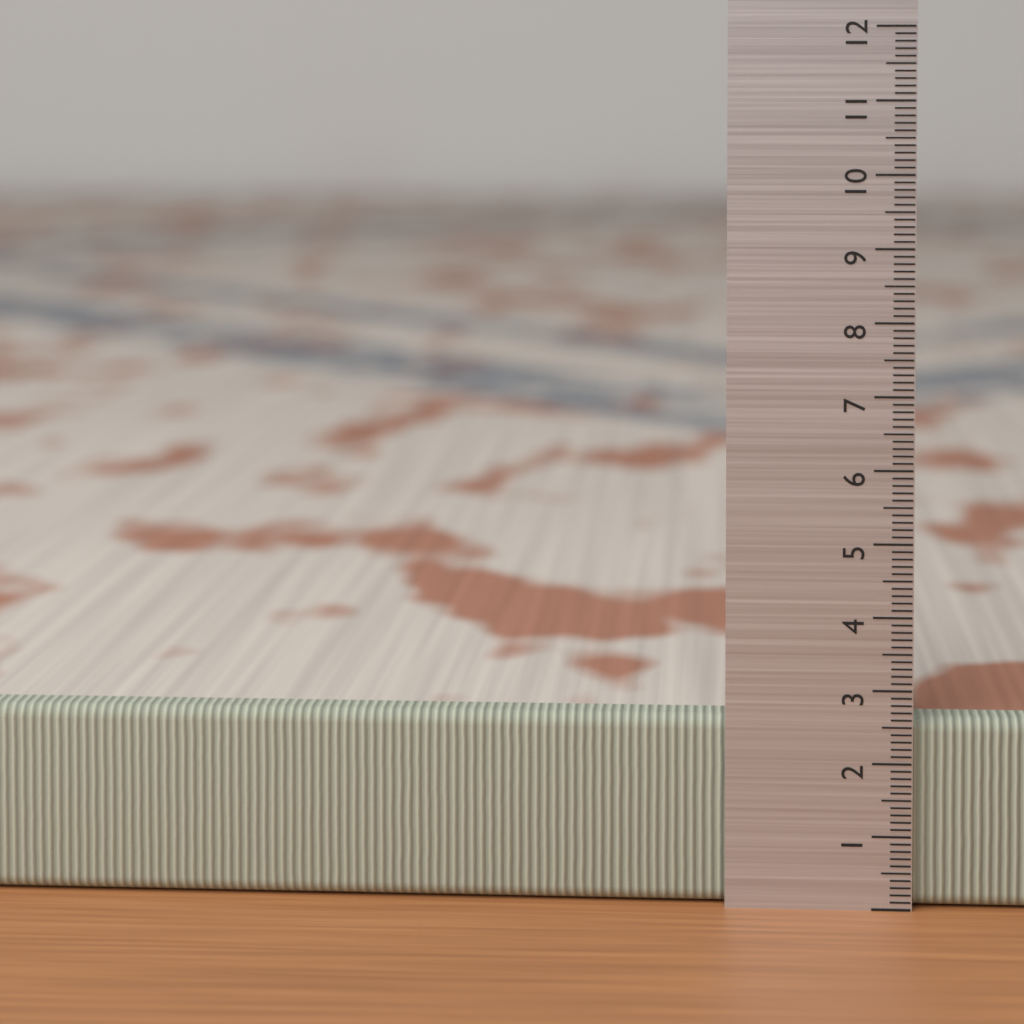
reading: 2.6 (no unit)
